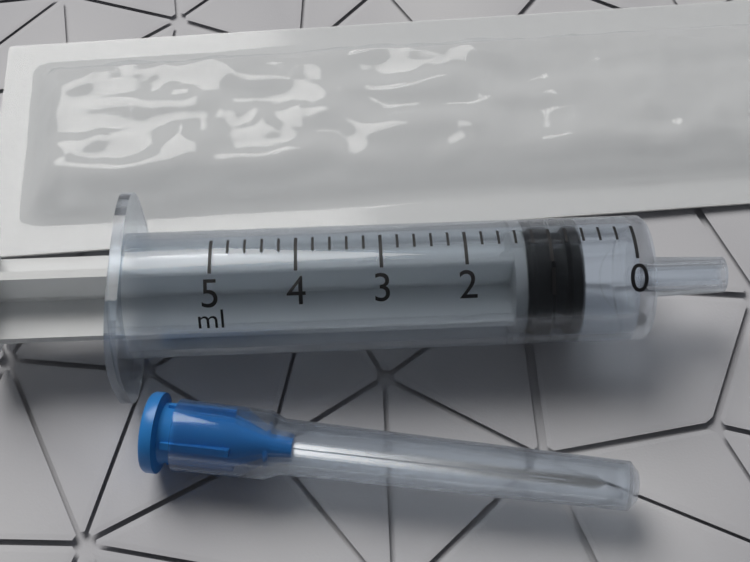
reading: 0.6 ml
